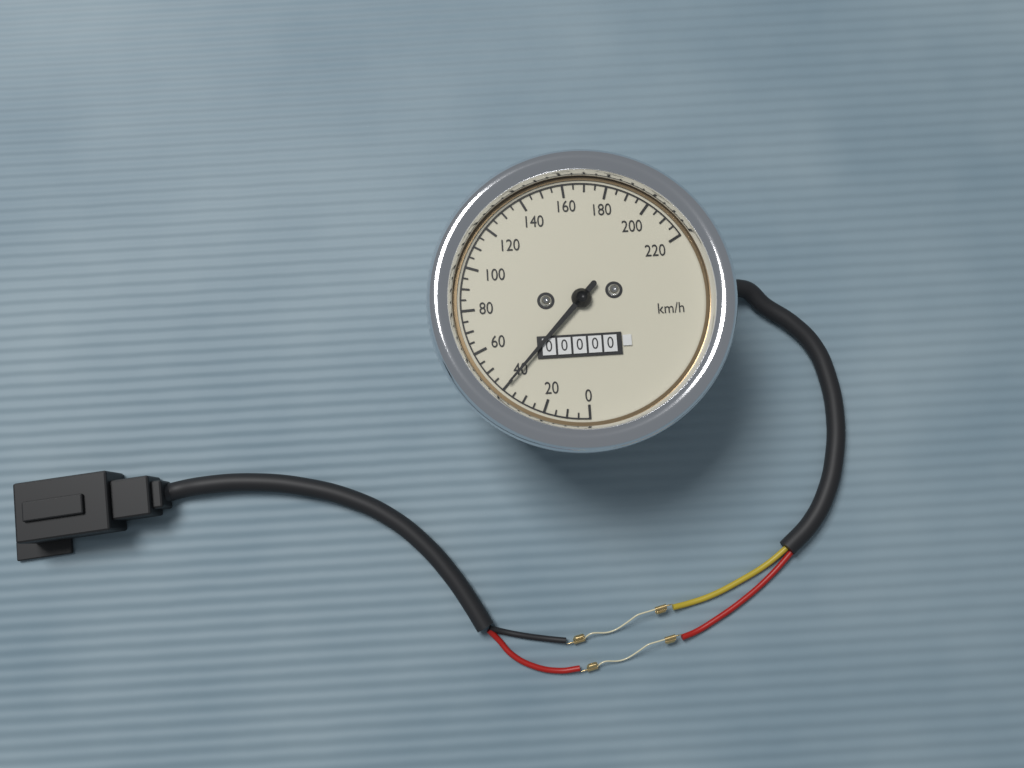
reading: 40 km/h
